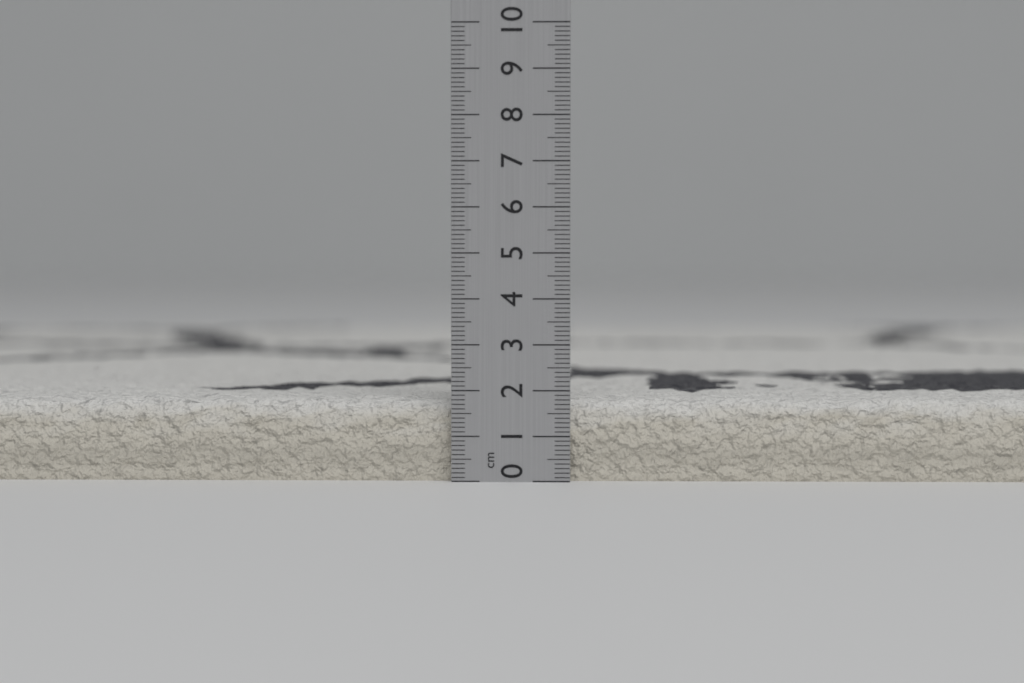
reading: 1.8 cm
